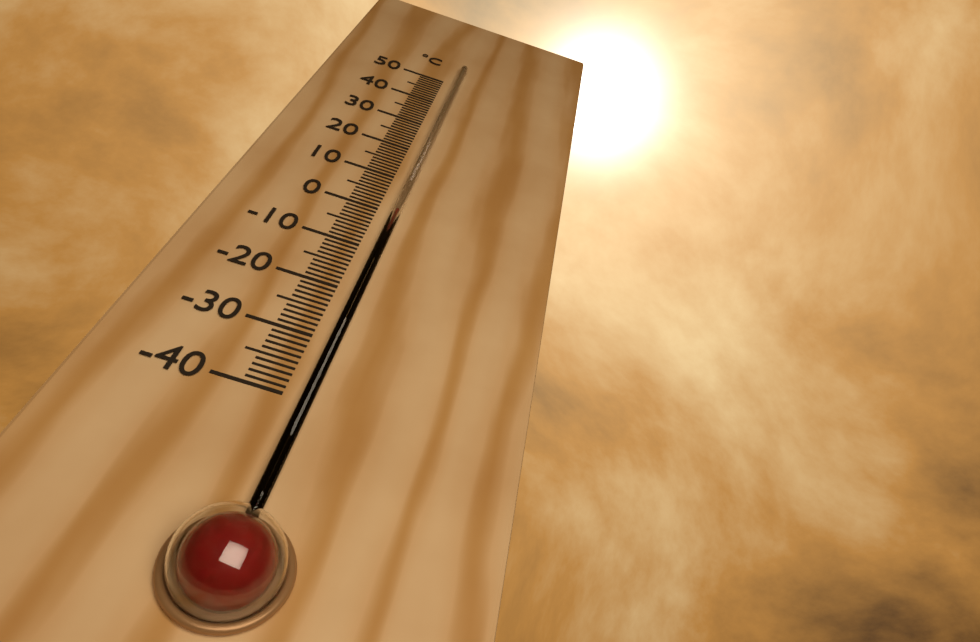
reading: 0 °C
